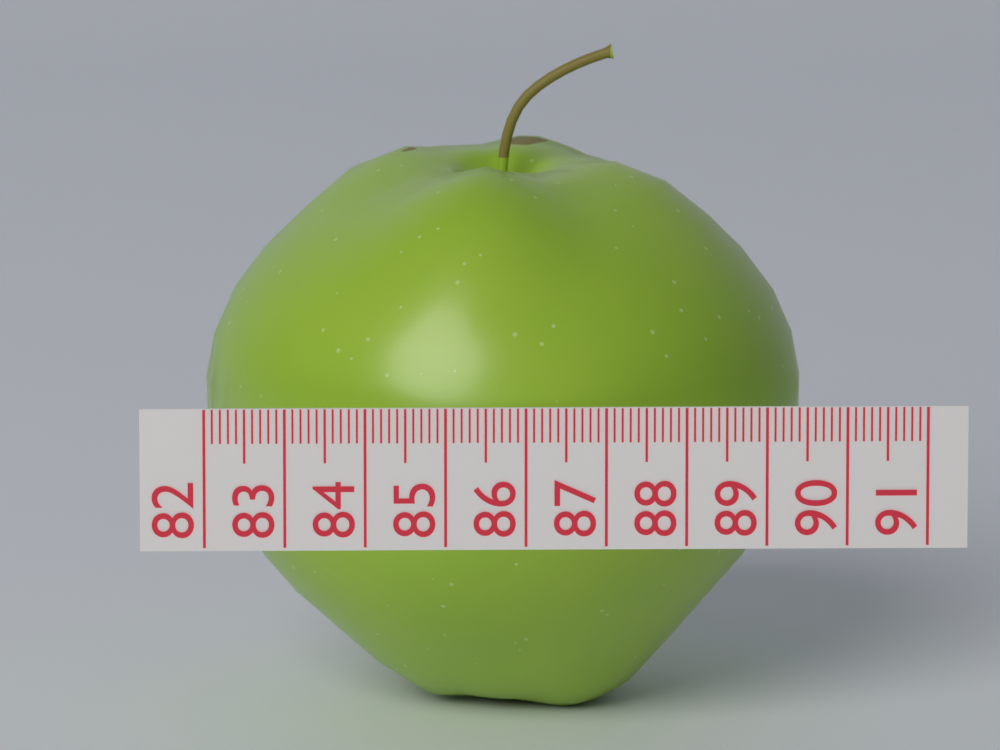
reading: 89.6 (no unit)
